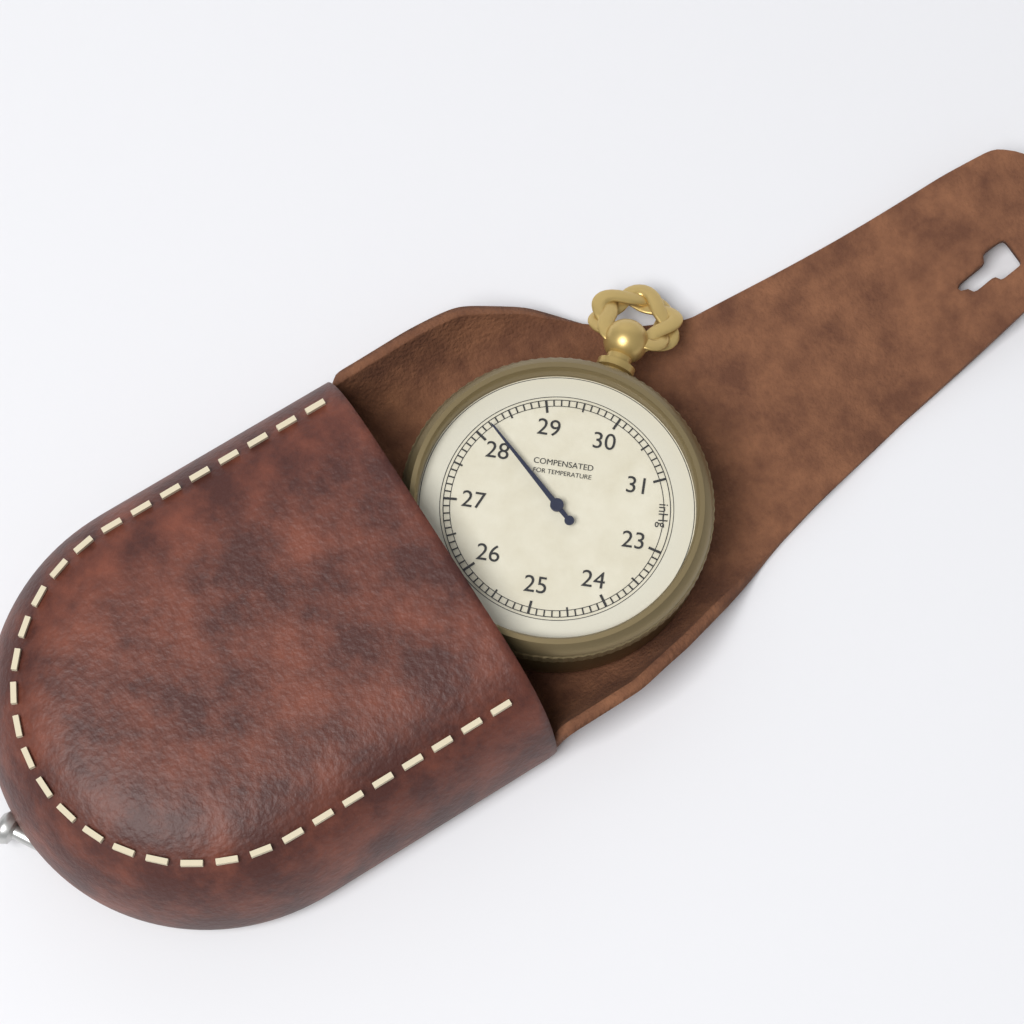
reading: 28.2 inHg
